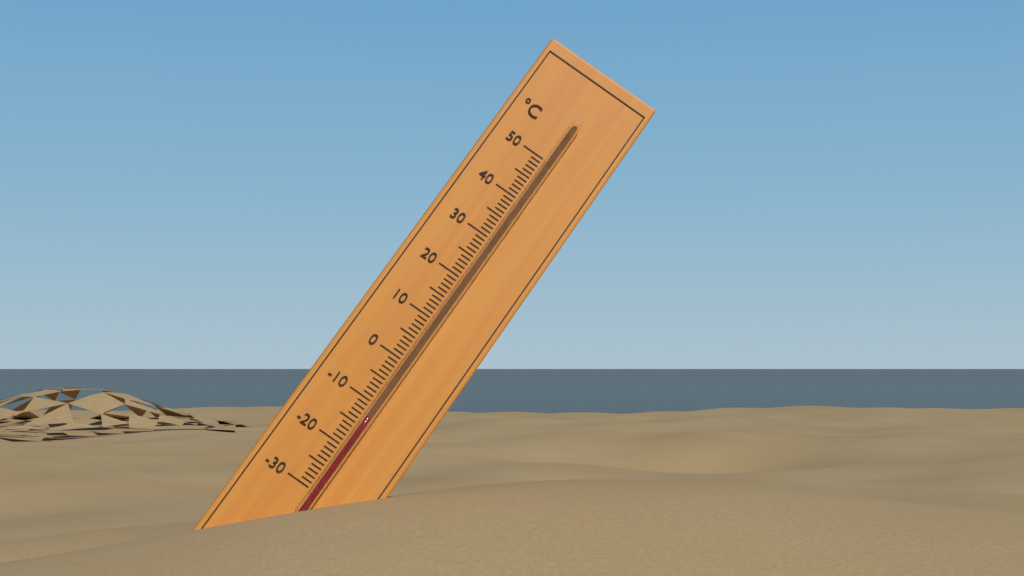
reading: -13 °C
